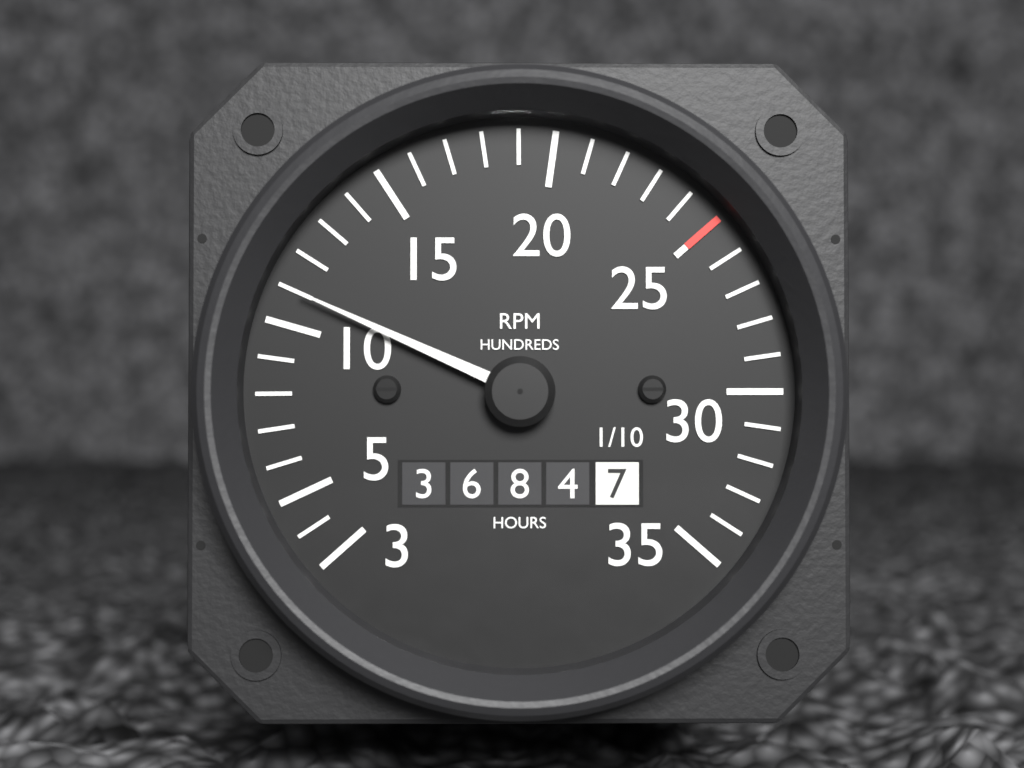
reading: 1100 RPM
